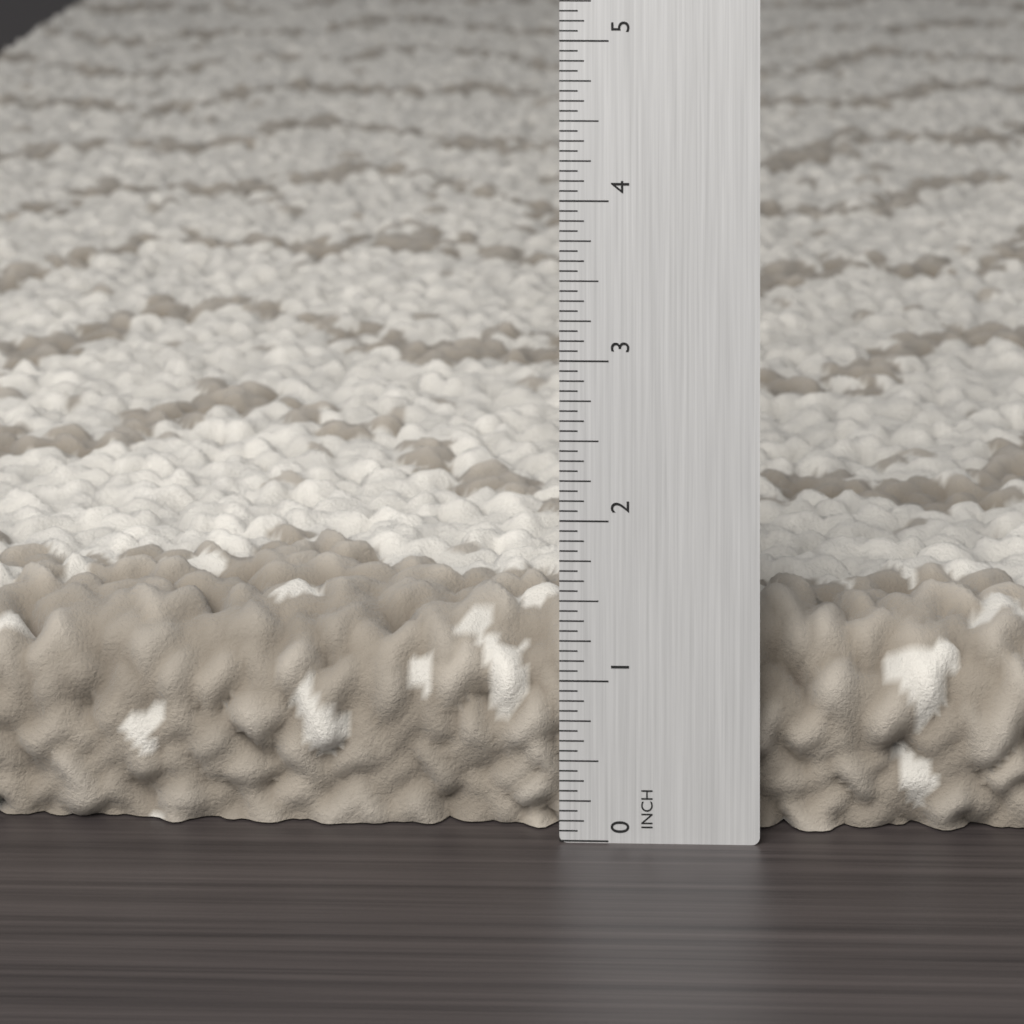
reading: 1.3750 in
